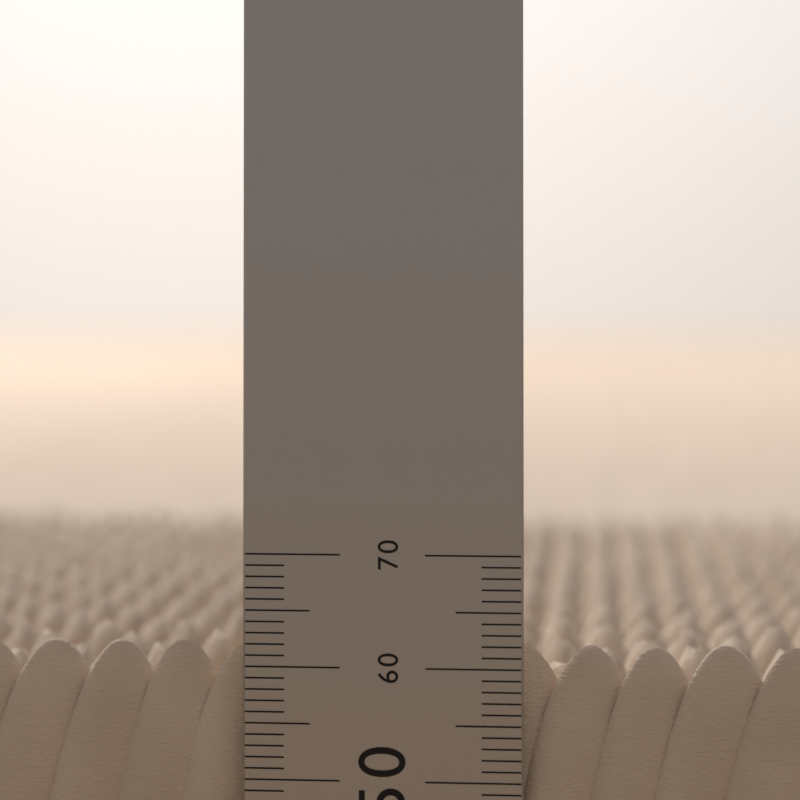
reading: 62 (no unit)
